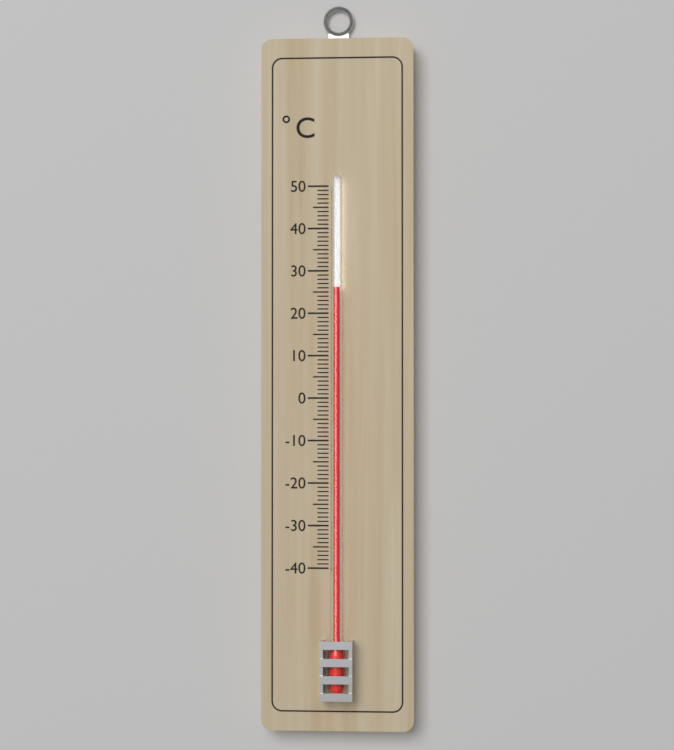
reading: 26 °C
